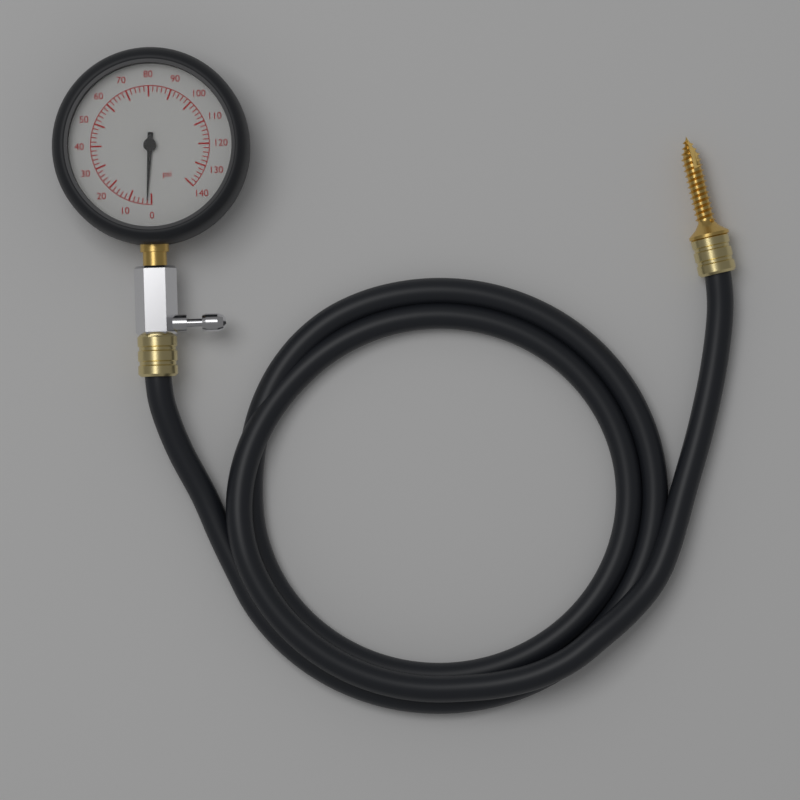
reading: 2 psi
